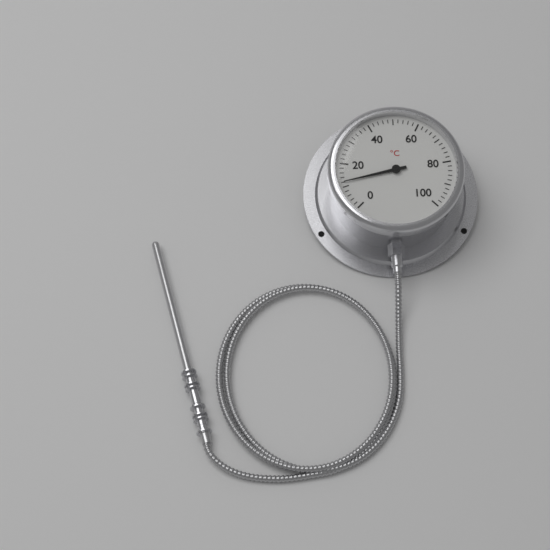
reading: 12 °C
